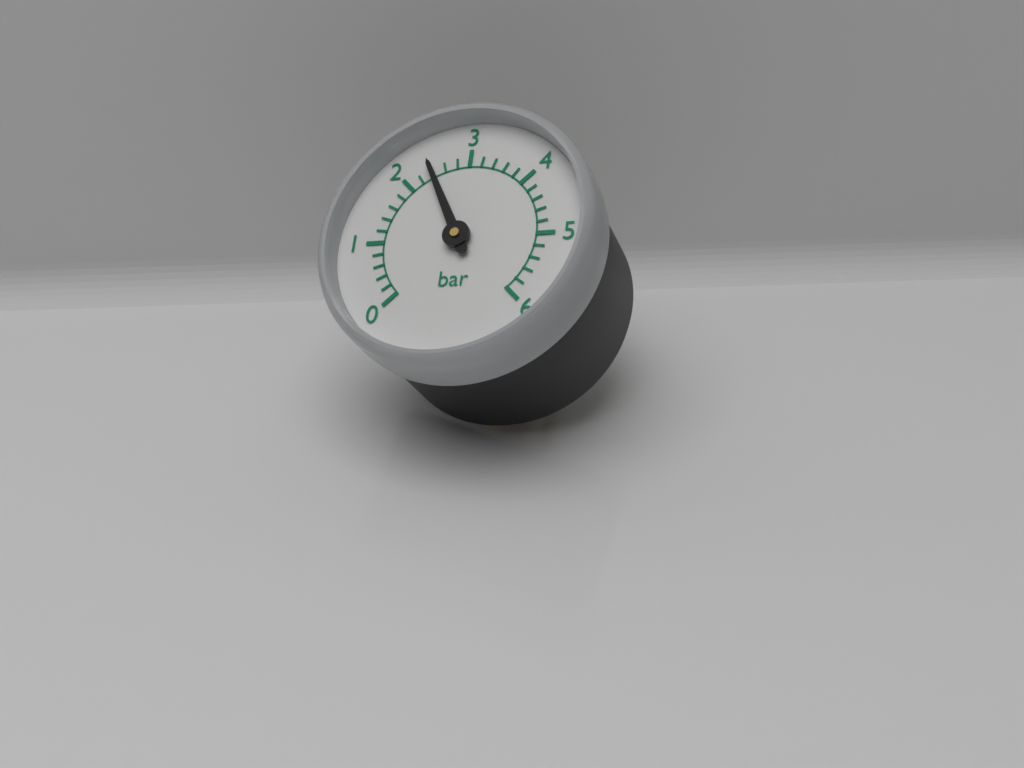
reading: 2.4 bar
